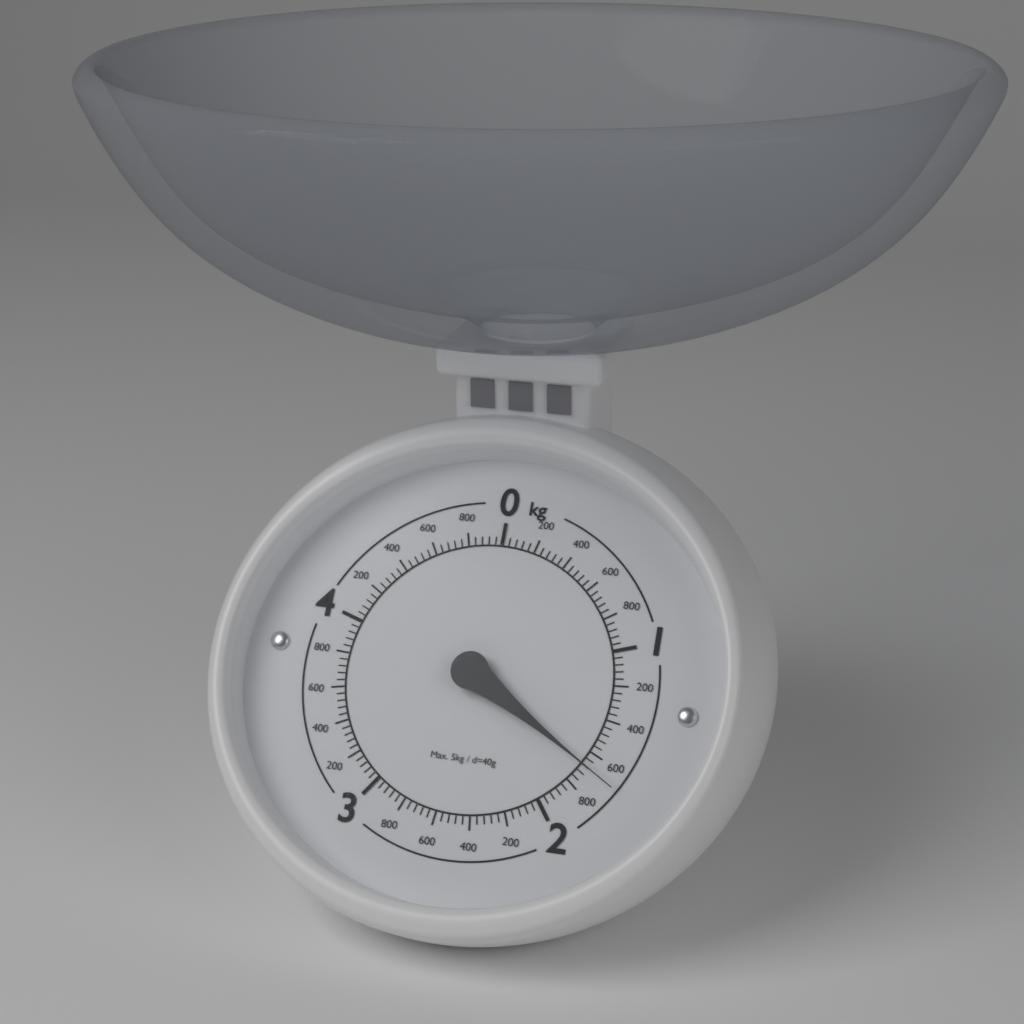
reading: 1.68 kg
